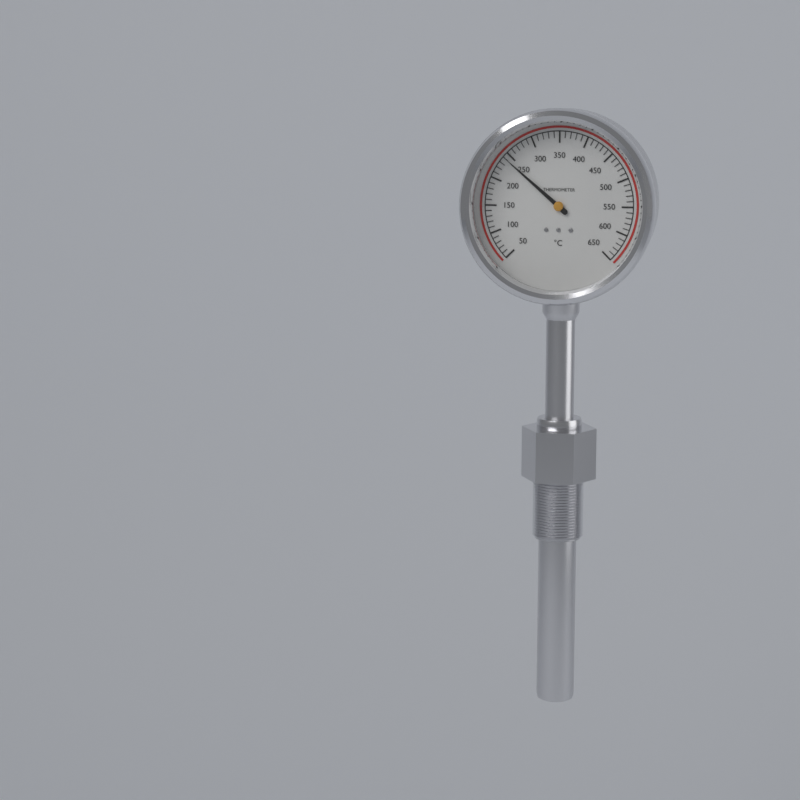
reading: 240 °C
